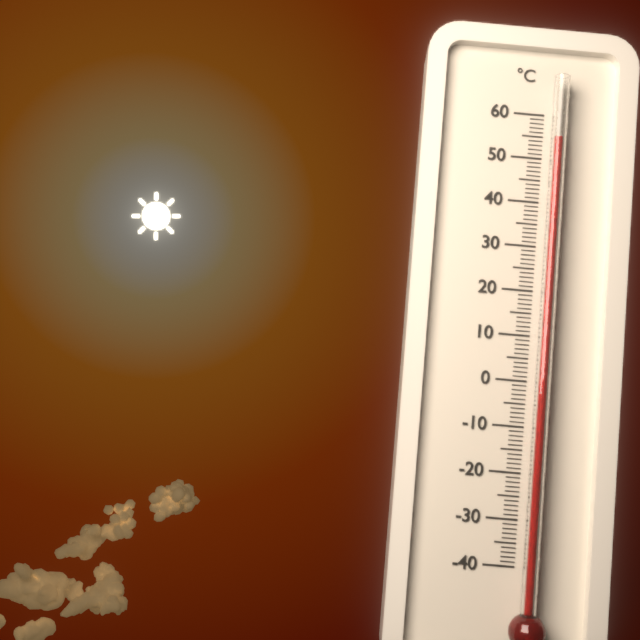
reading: 54 °C
